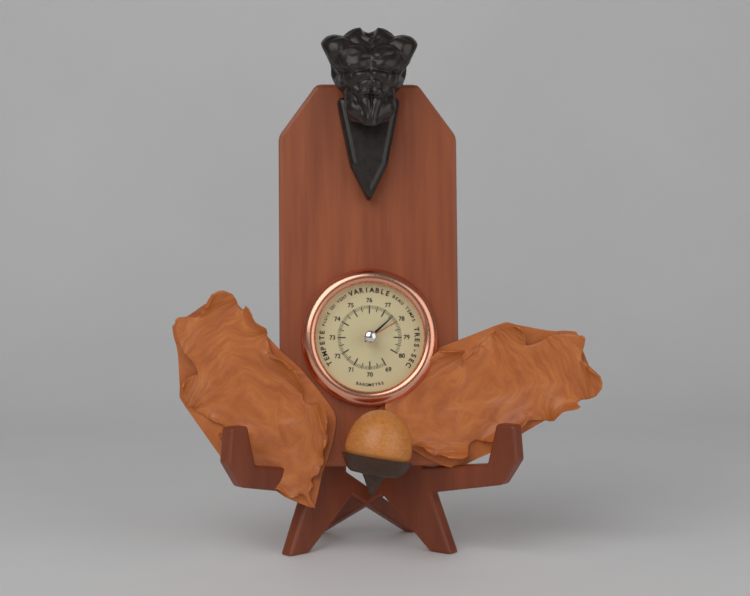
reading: 77.6 (no unit)
